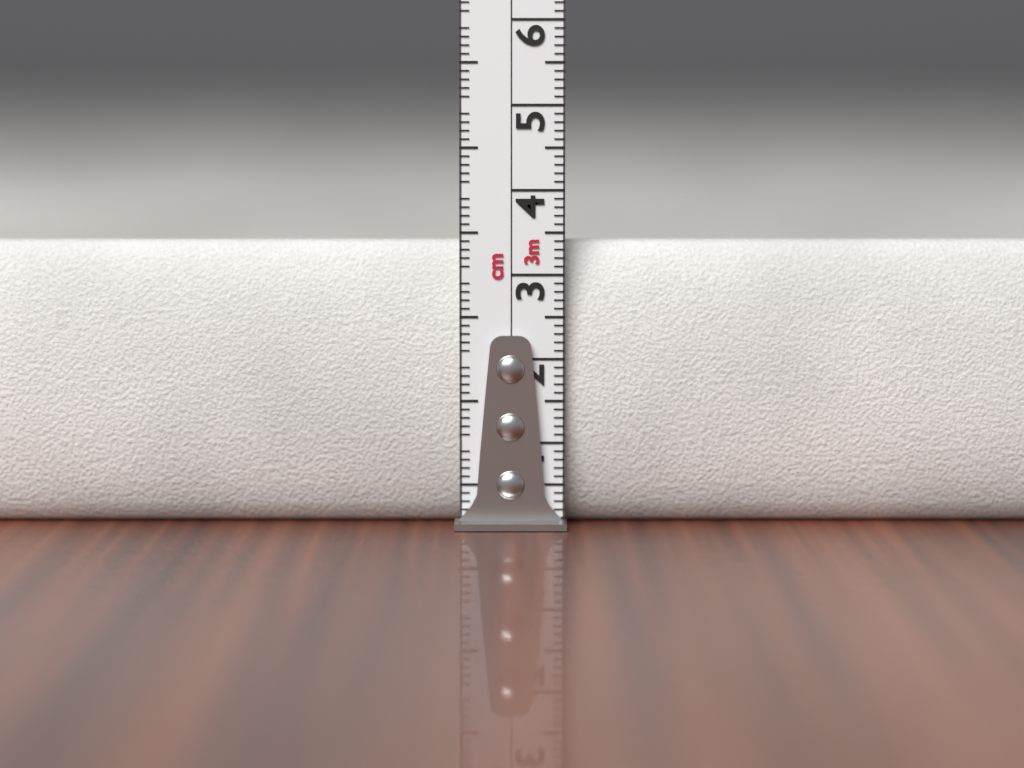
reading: 3.4 cm
